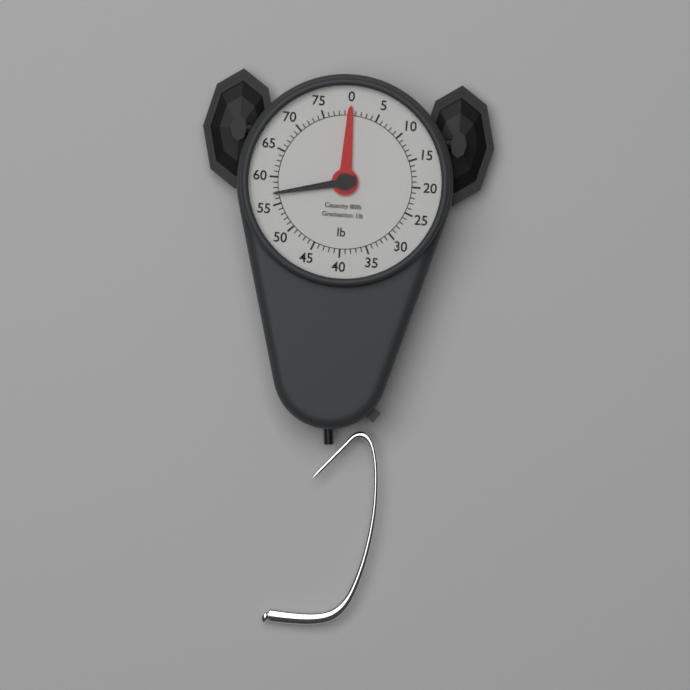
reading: 57 lb
